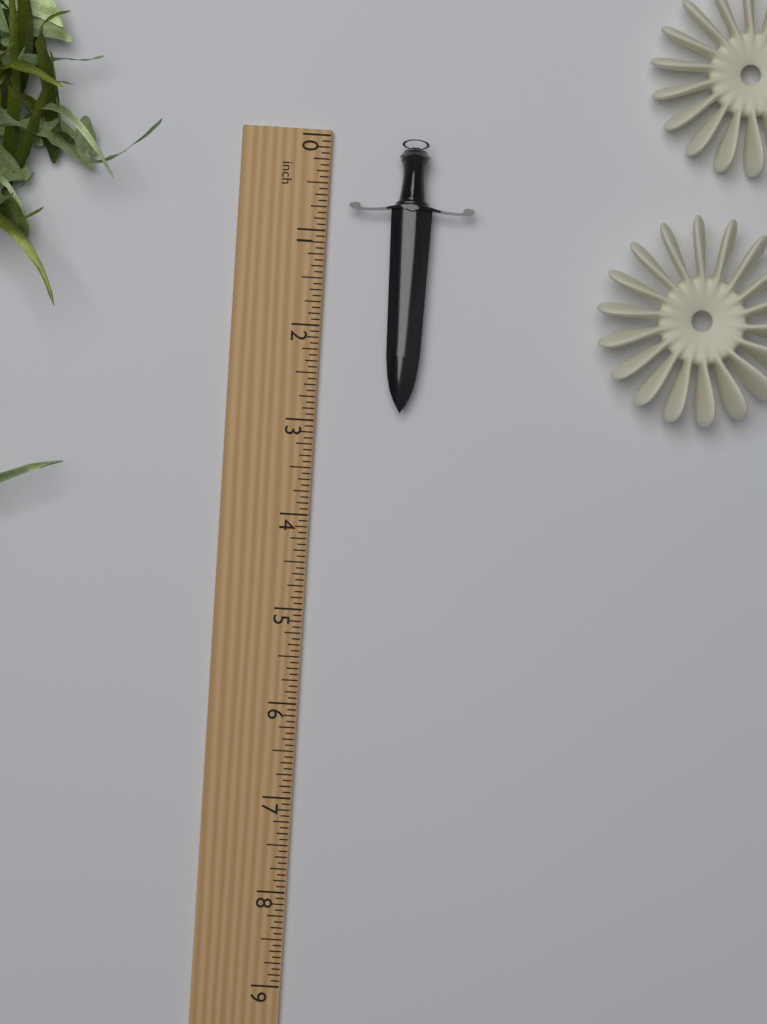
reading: 2.8750 inch
